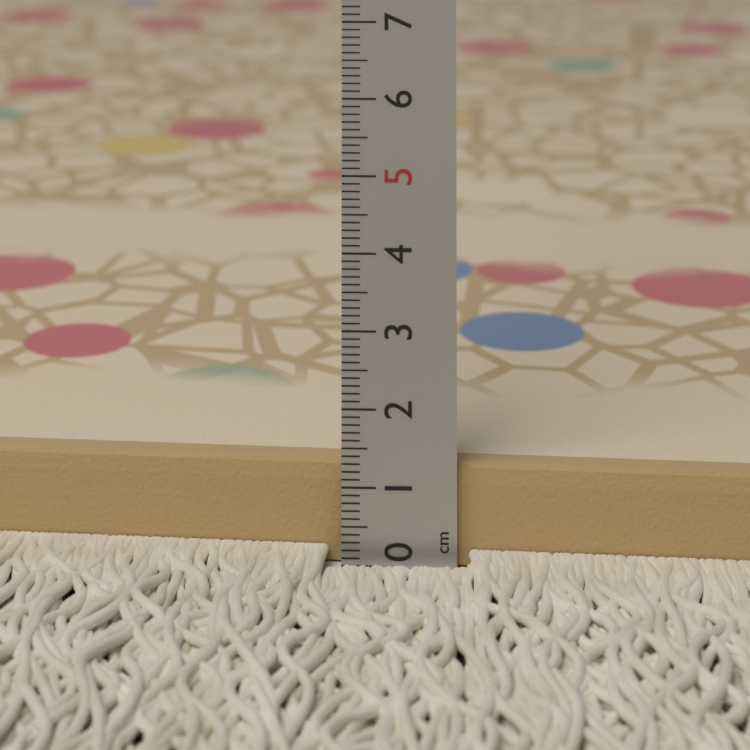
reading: 1.3 cm
